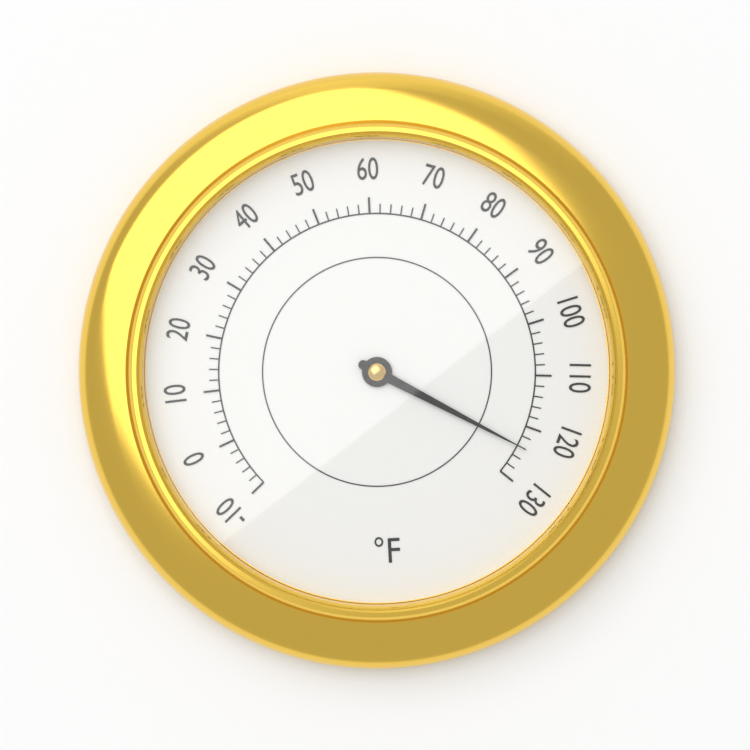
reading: 124 °F
